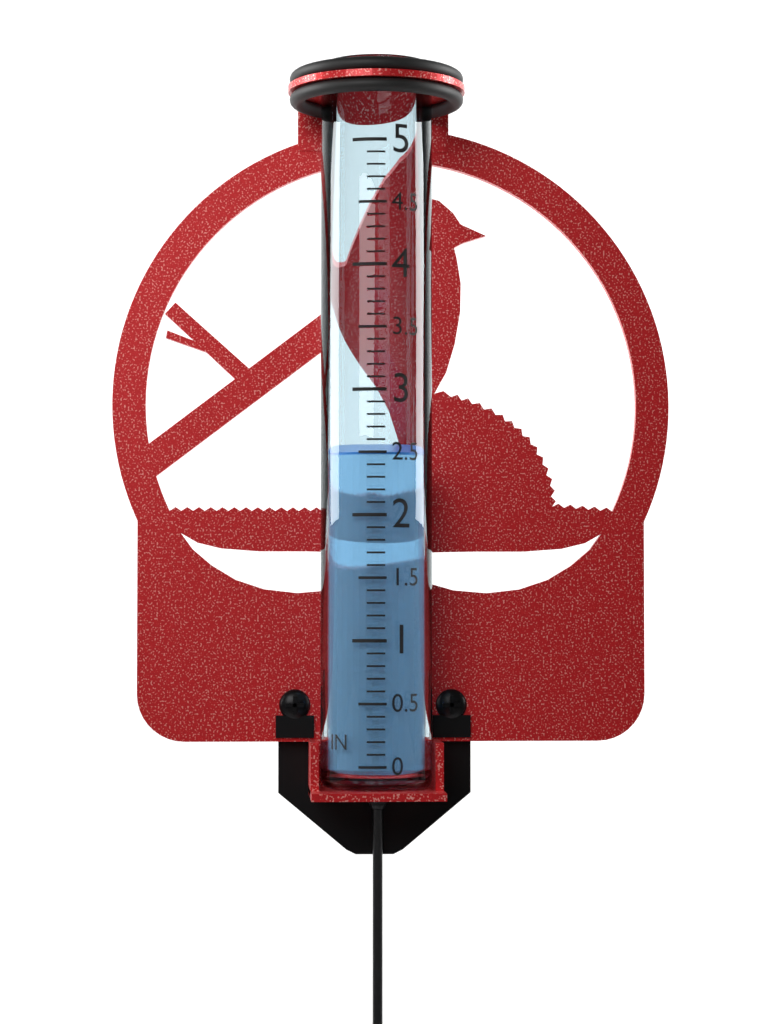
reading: 2.5 in
